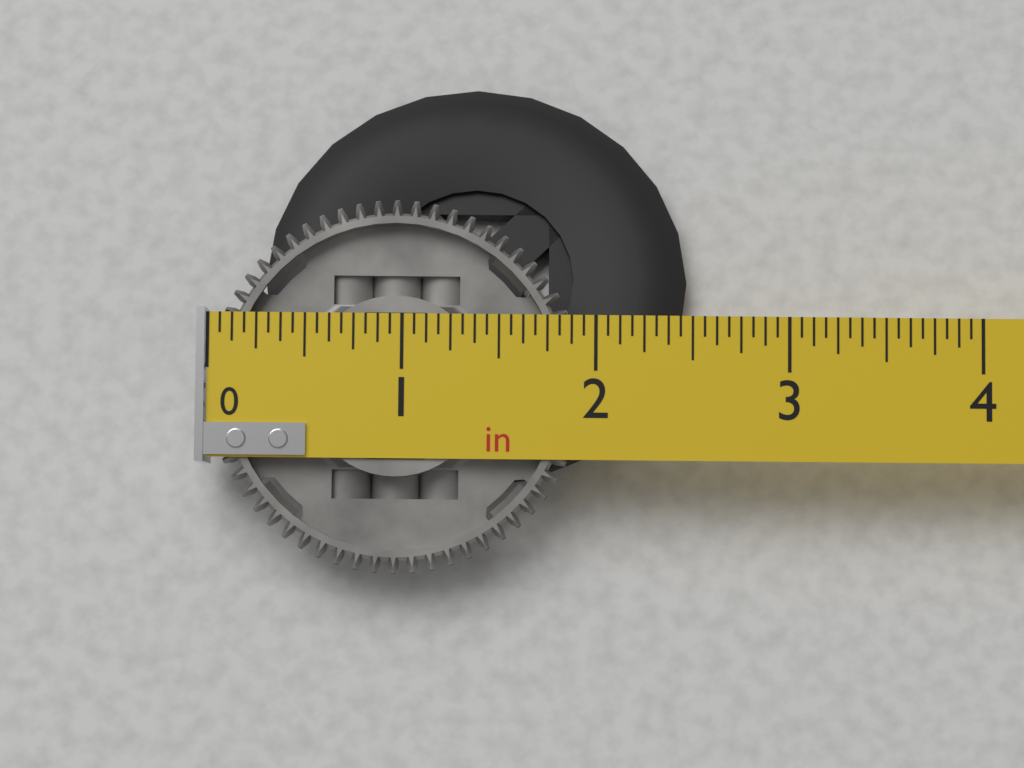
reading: 1.9375 in
